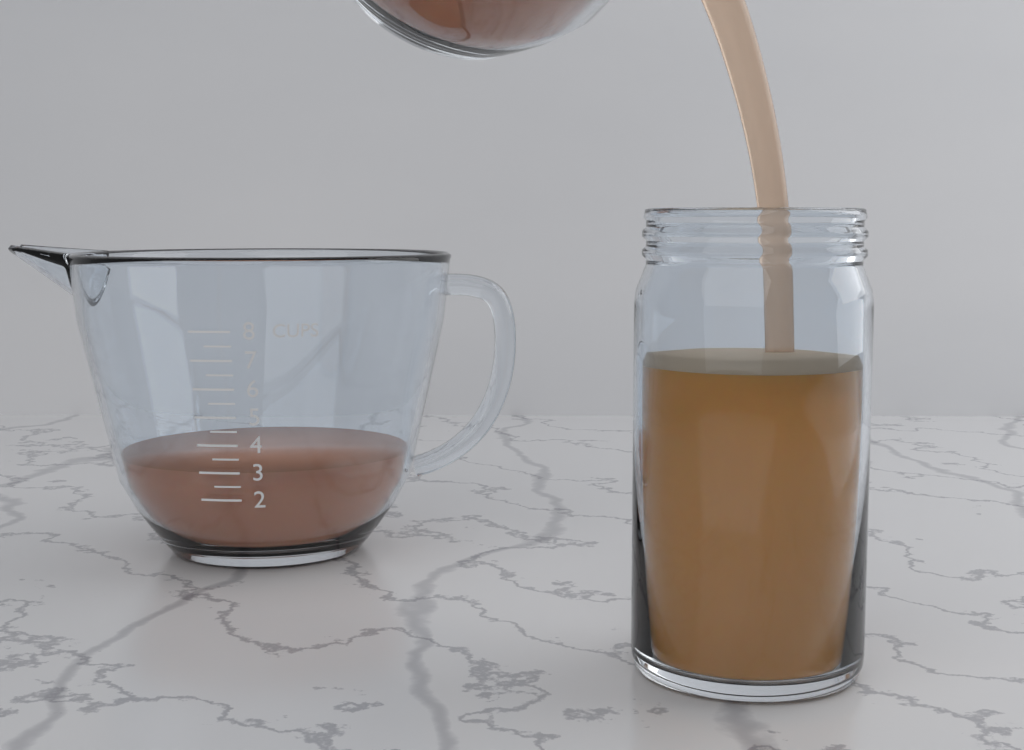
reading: 3.0 cups
